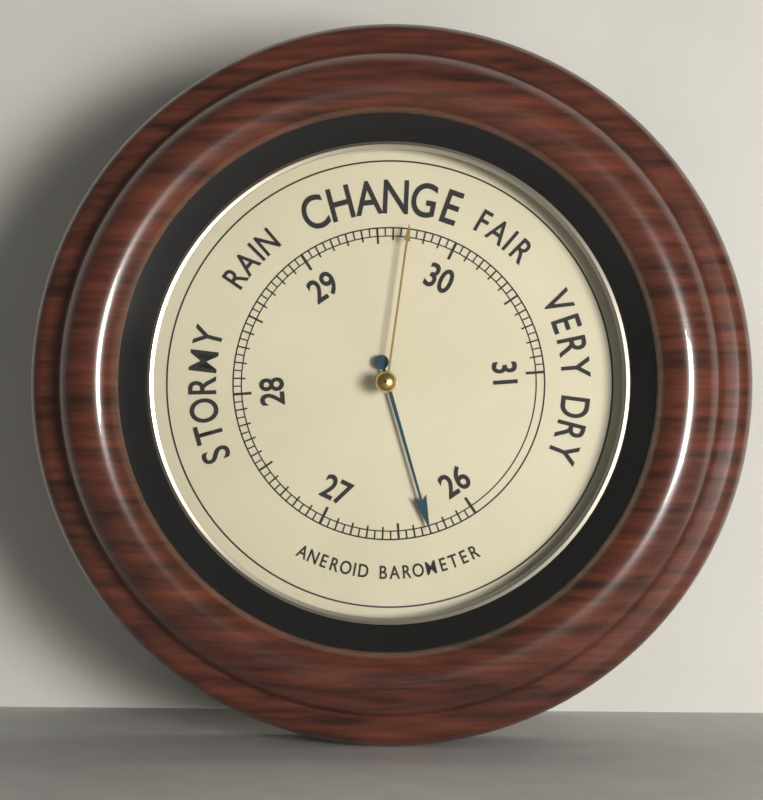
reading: 26.30 (no unit)
